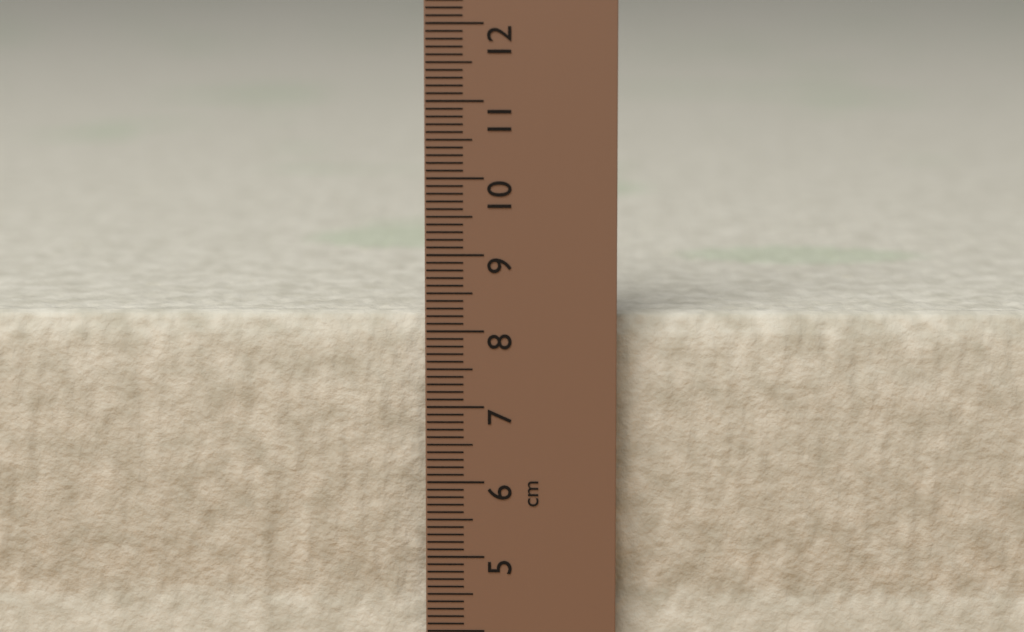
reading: 8.2 cm
